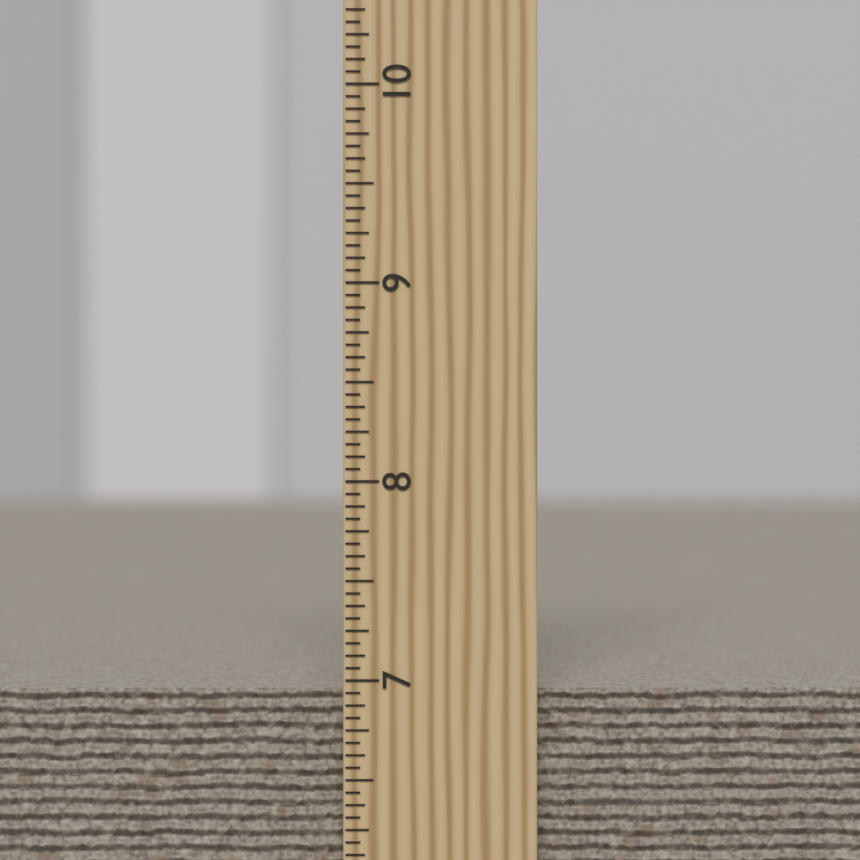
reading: 6.9375 inch
